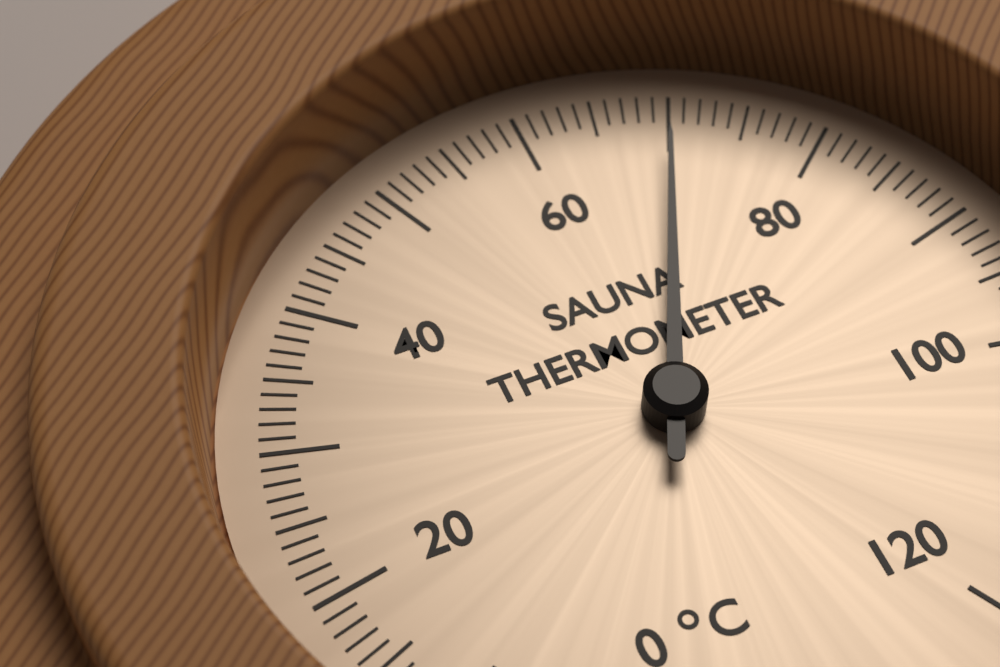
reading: 70 °C
